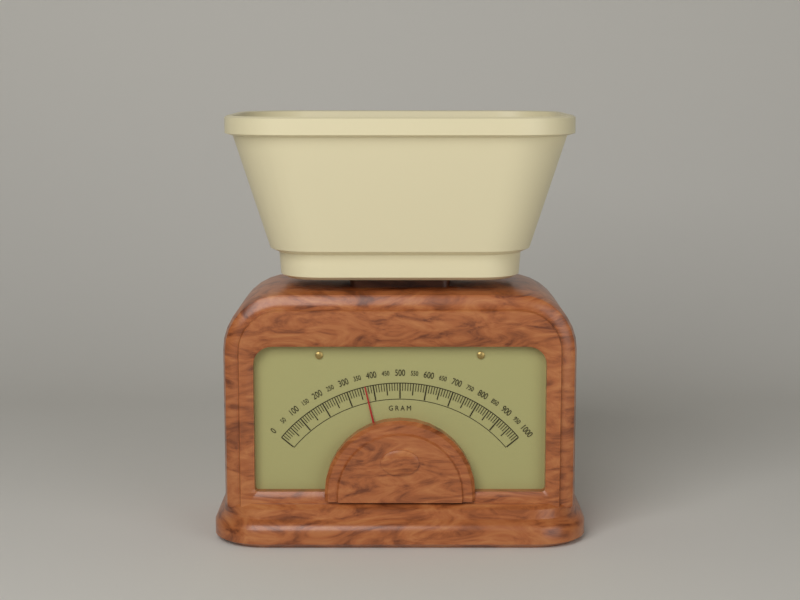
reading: 370 g
